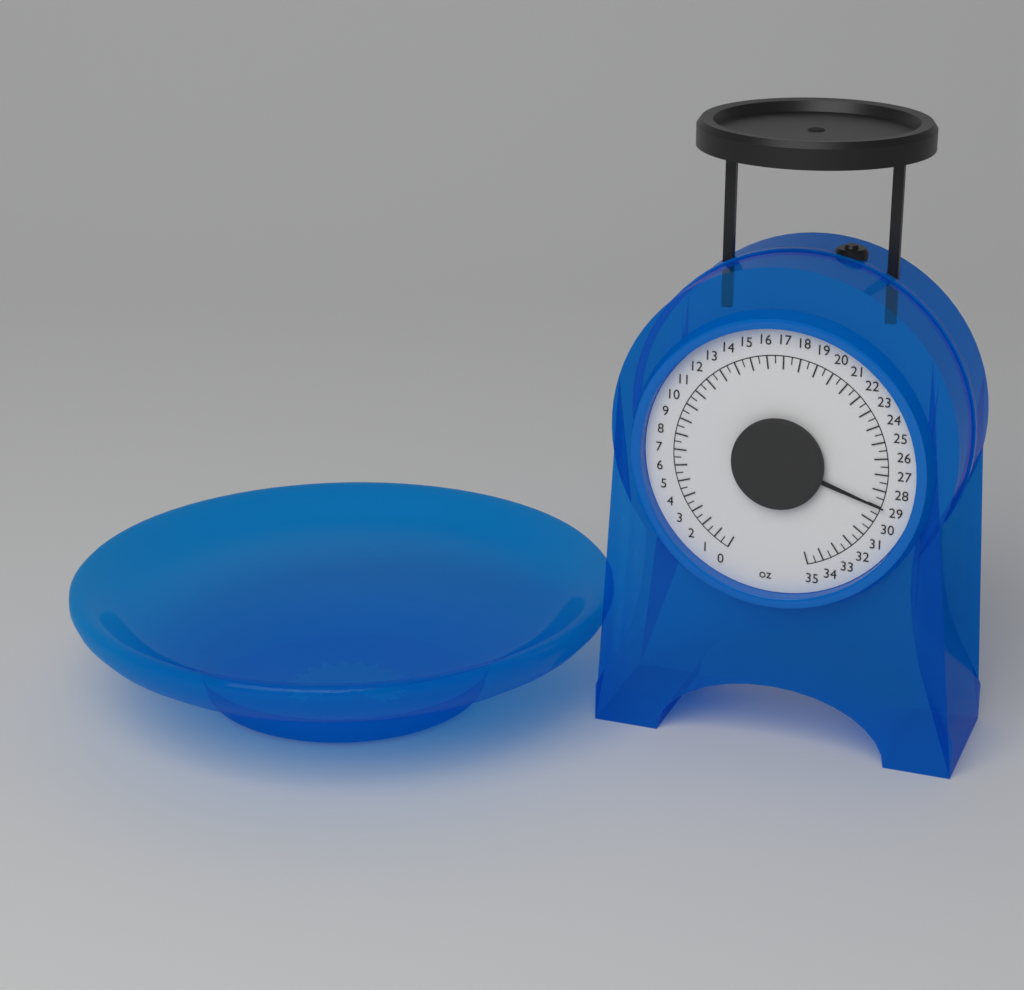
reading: 29.0 oz
